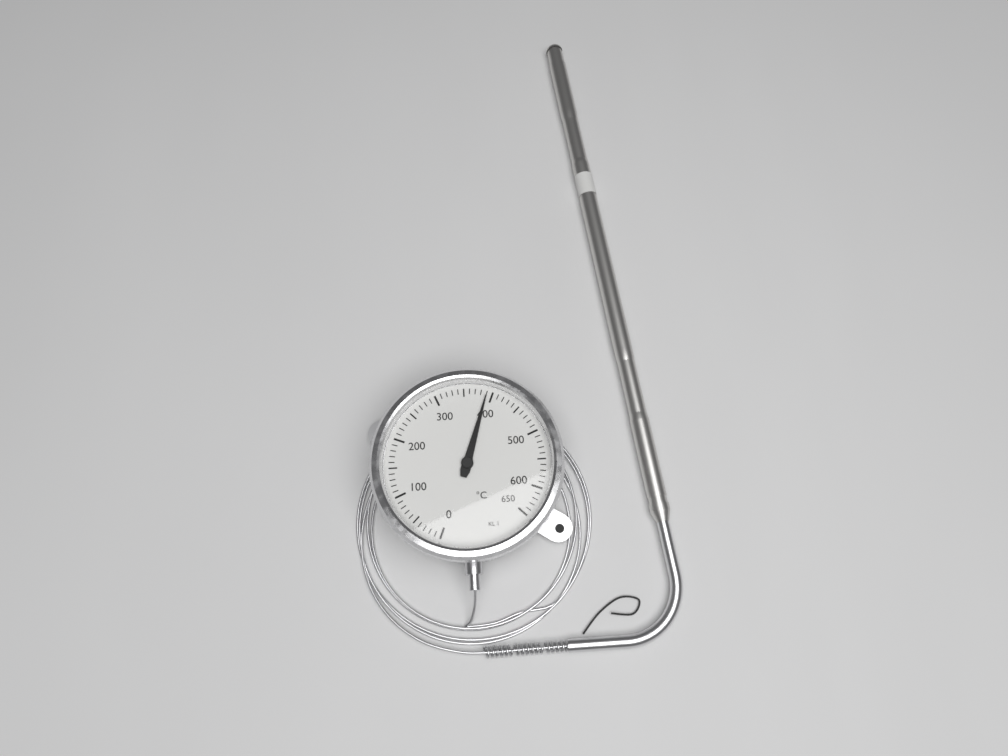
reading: 390 °C
